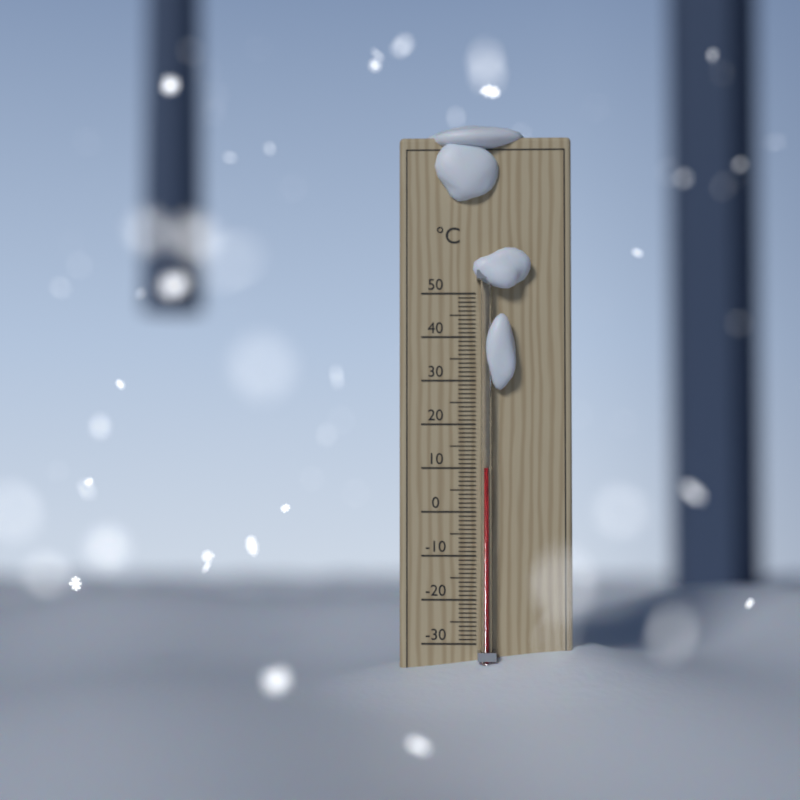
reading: 10 °C
